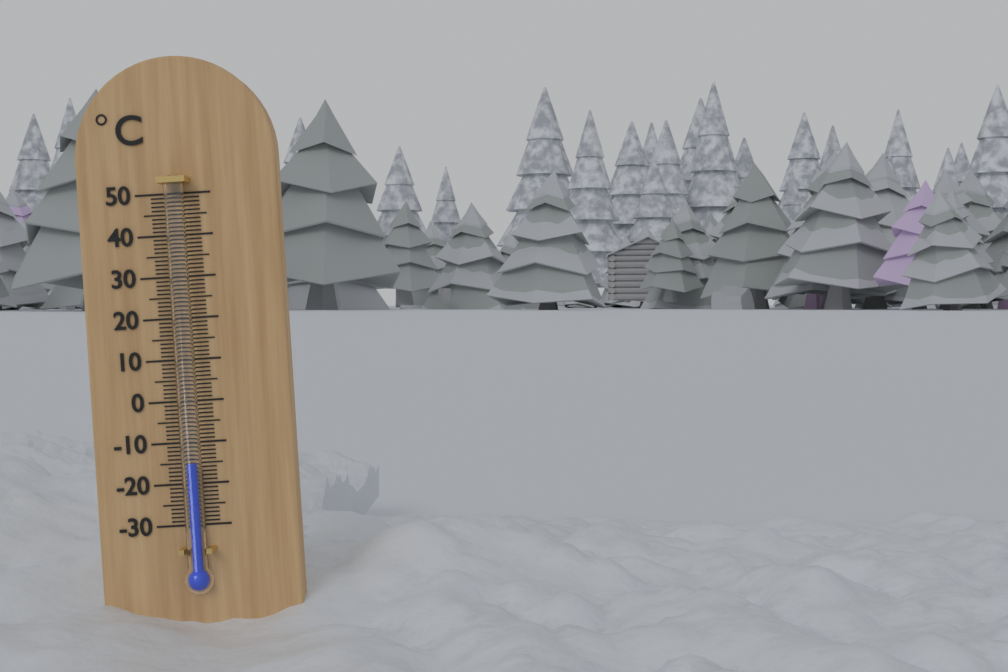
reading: -15 °C
